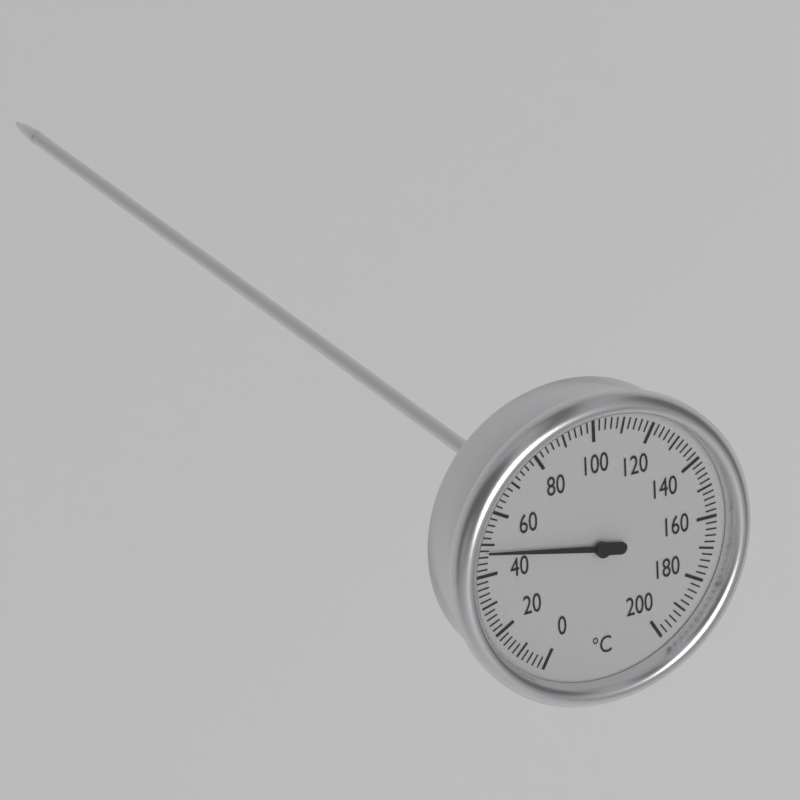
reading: 48 °C
